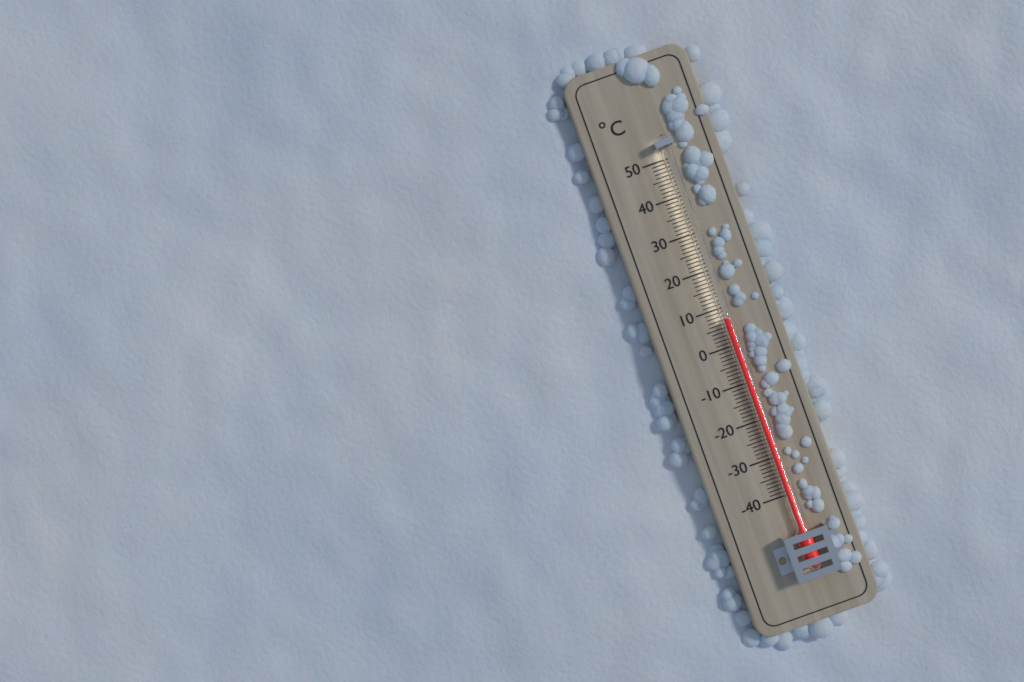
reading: 7 °C
